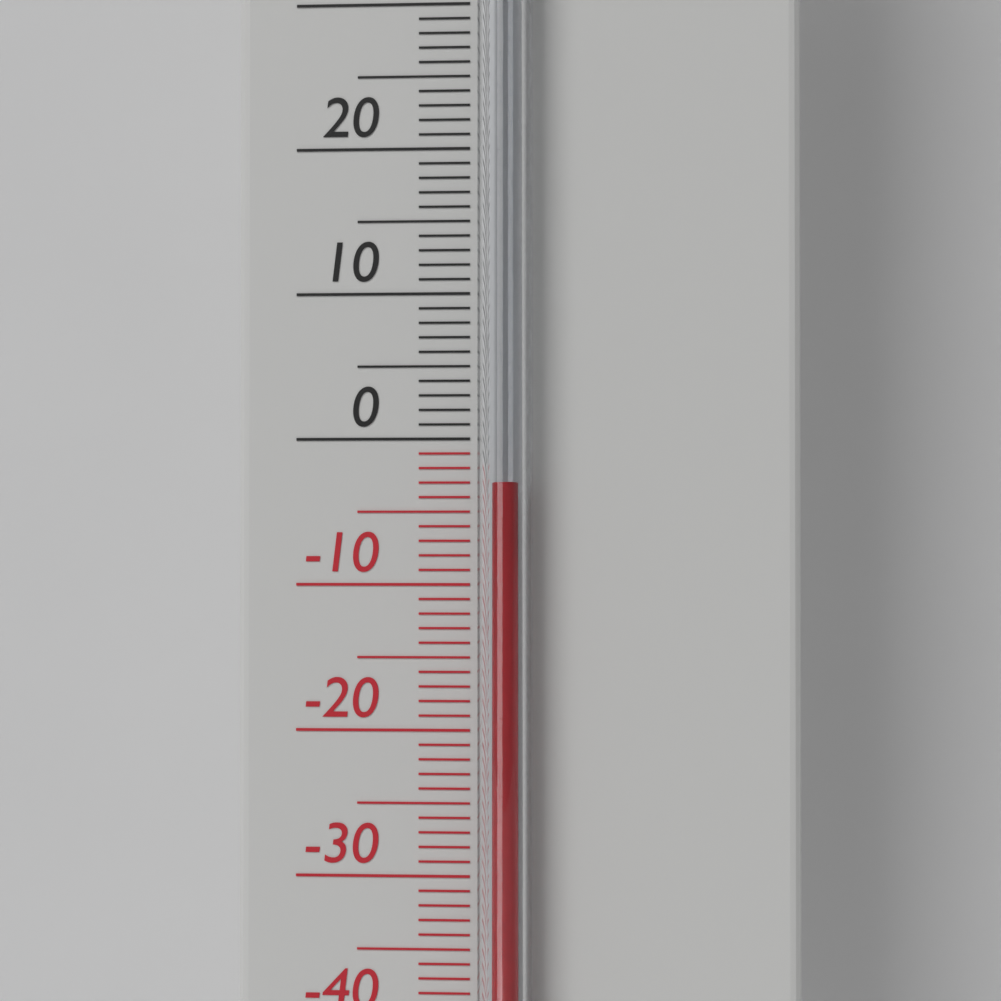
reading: -3 °C
